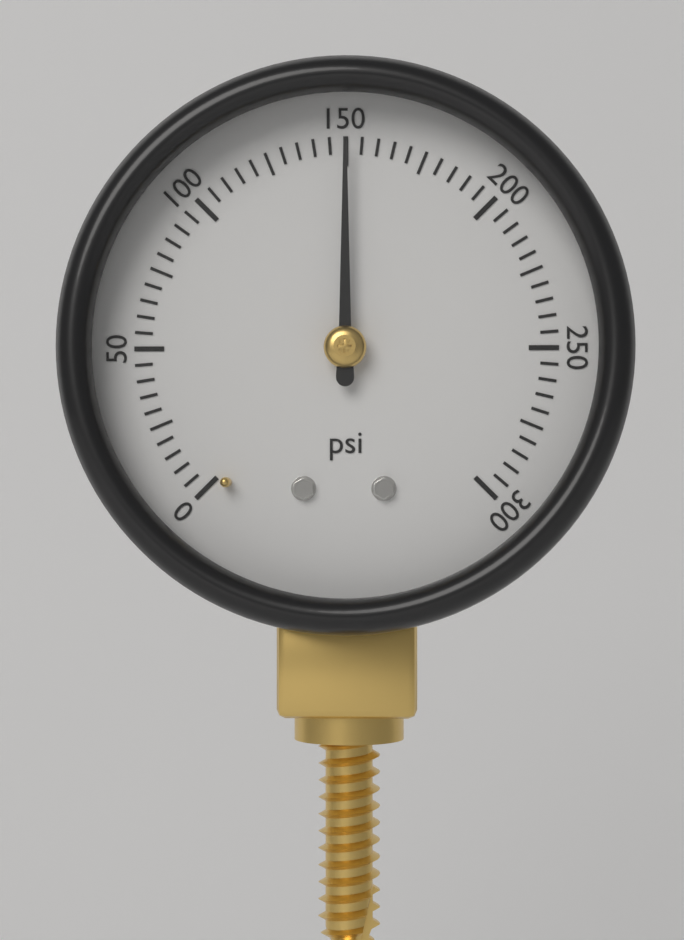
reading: 150 psi
